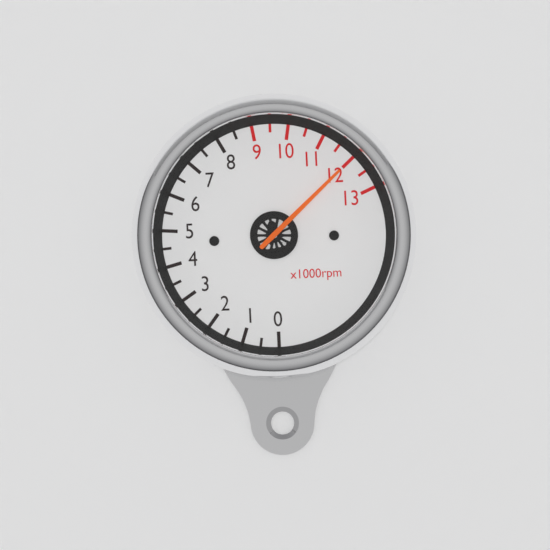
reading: 12.0 x1000rpm
